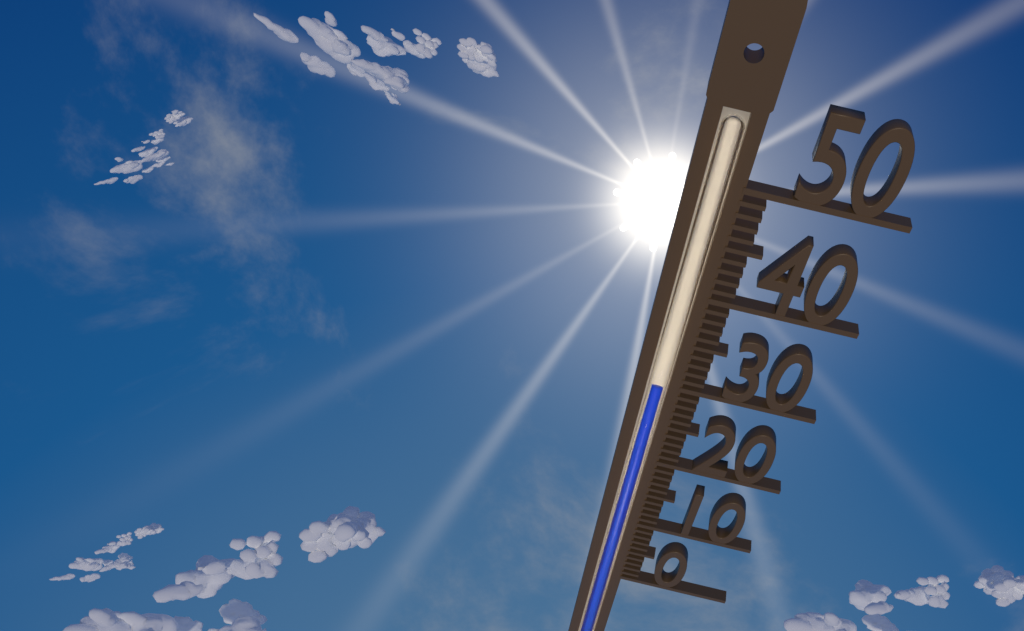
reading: 30 (no unit)
